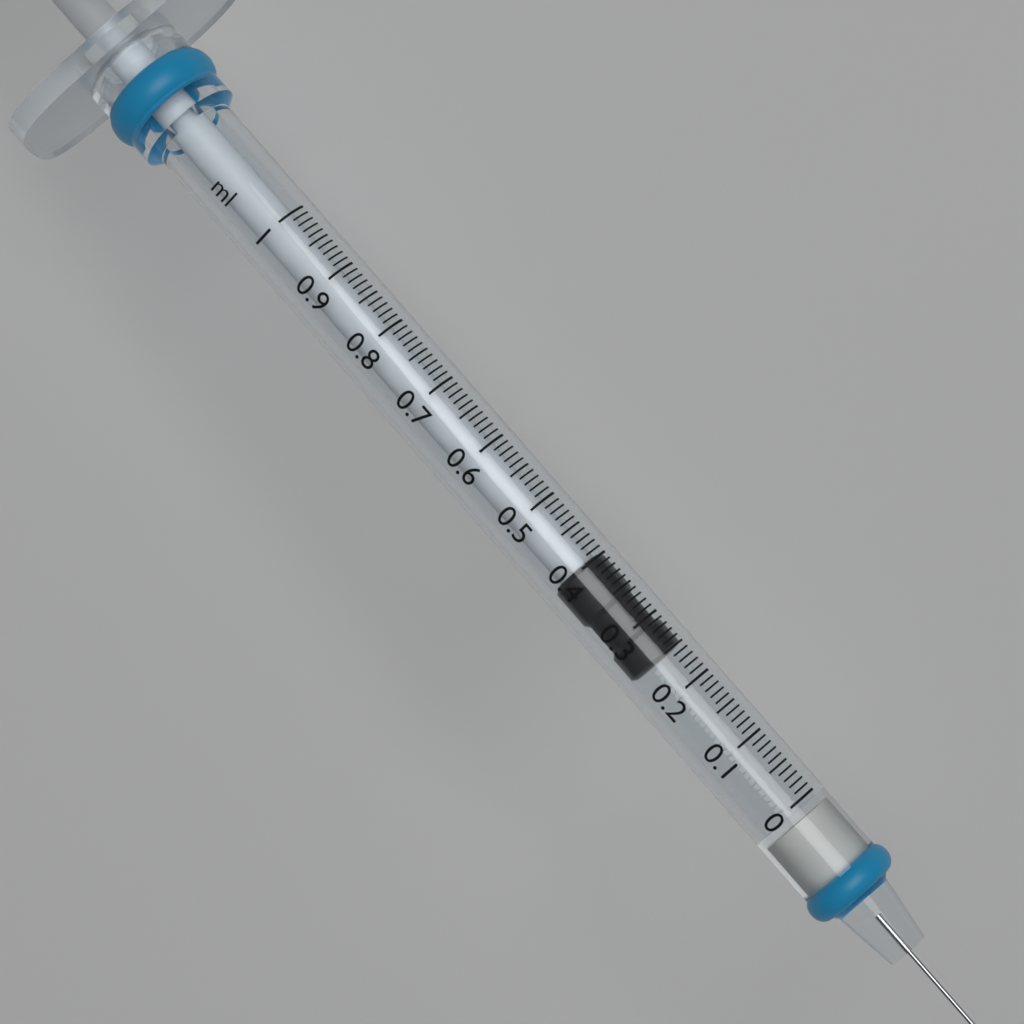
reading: 0.25 ml
